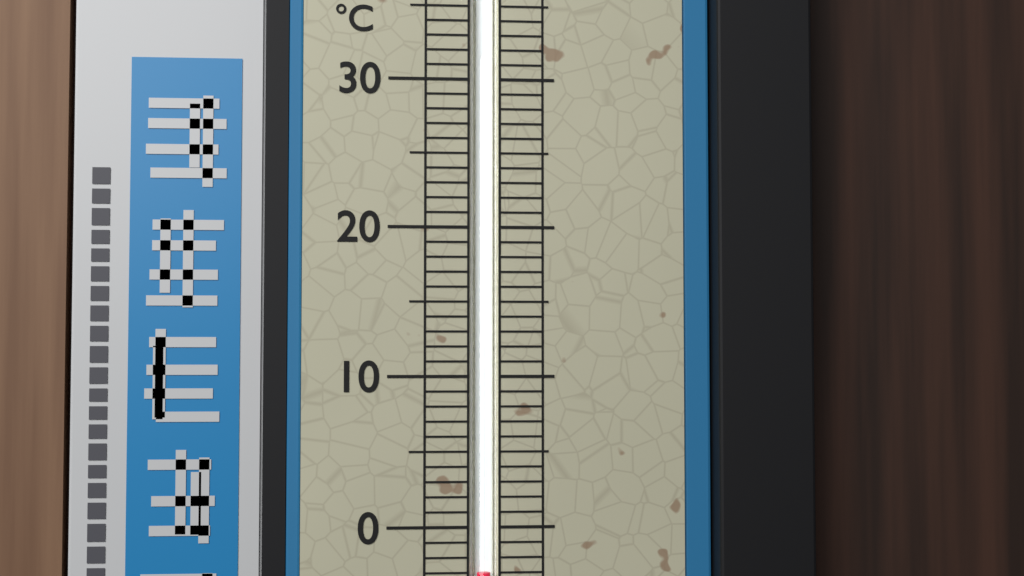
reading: -3 °C
